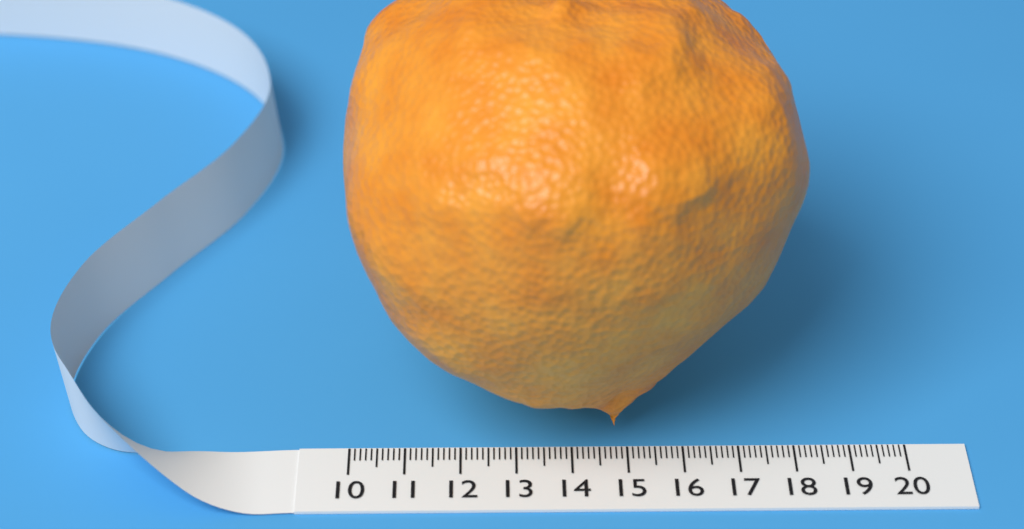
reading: 18.1 (no unit)
